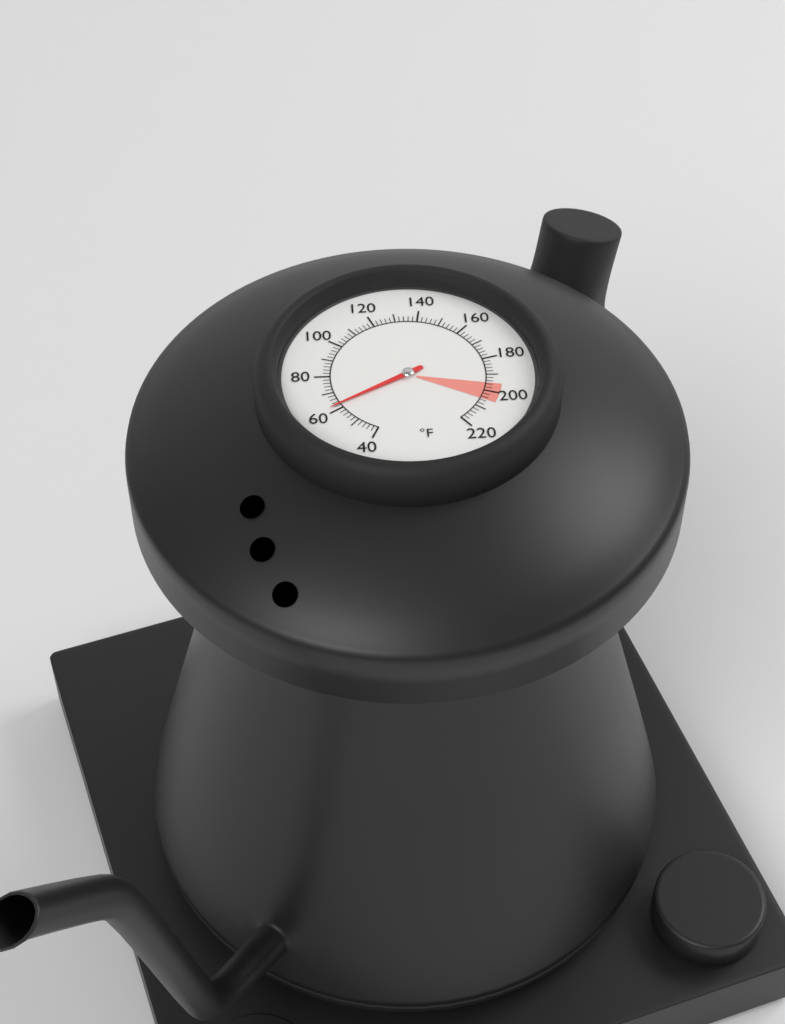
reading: 62 °F
